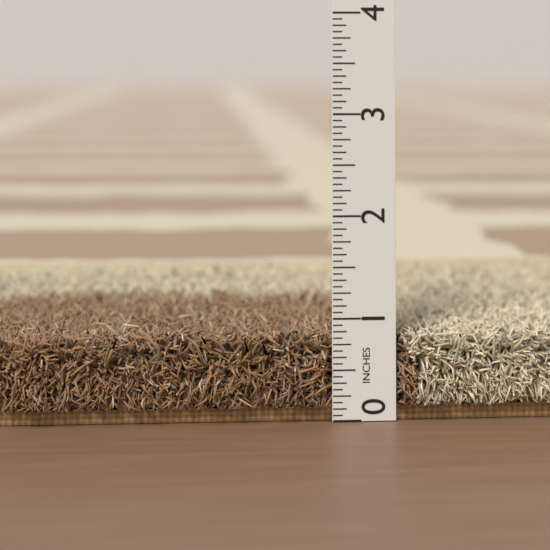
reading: 0.8750 in
